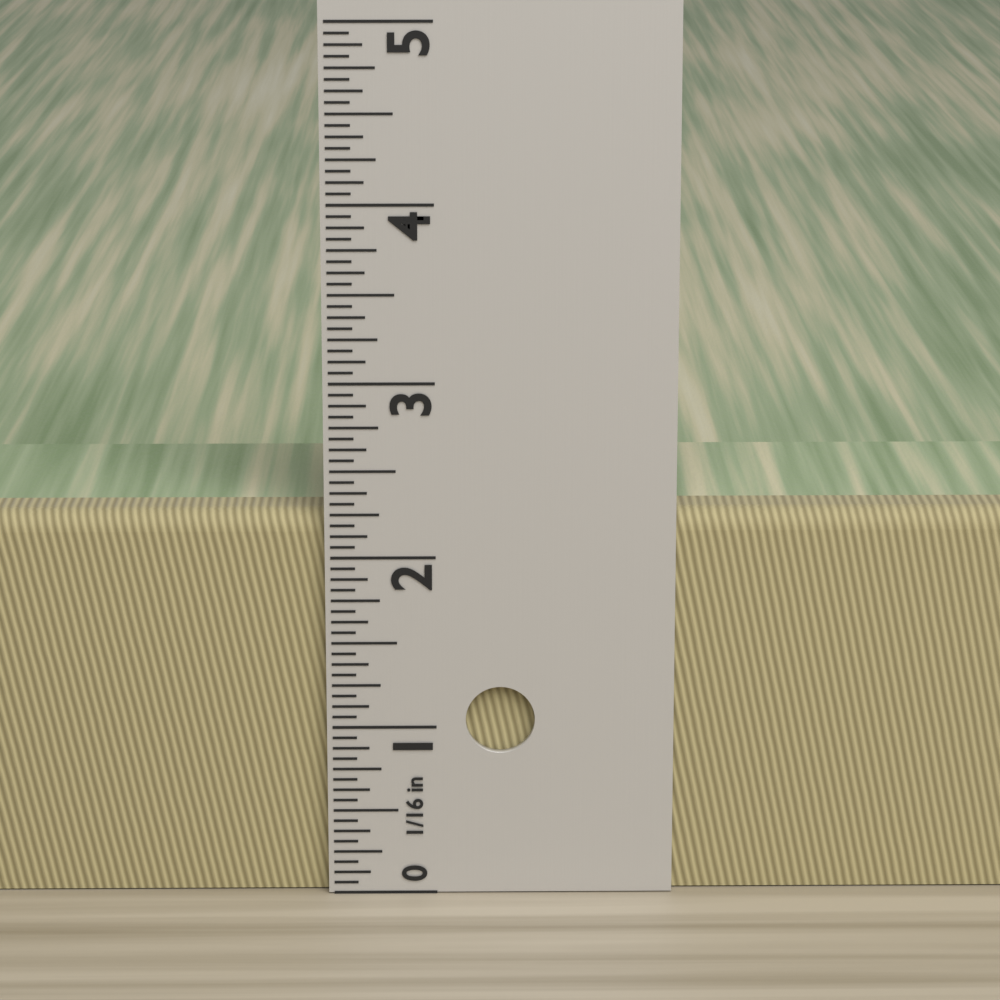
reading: 2.2500 in
